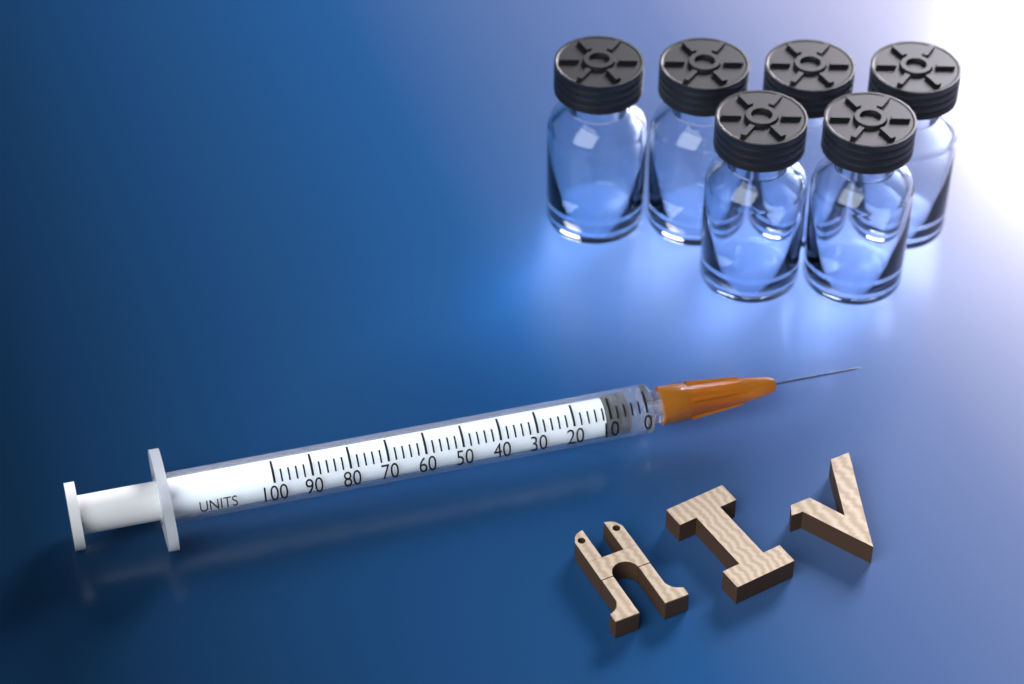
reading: 4 units
